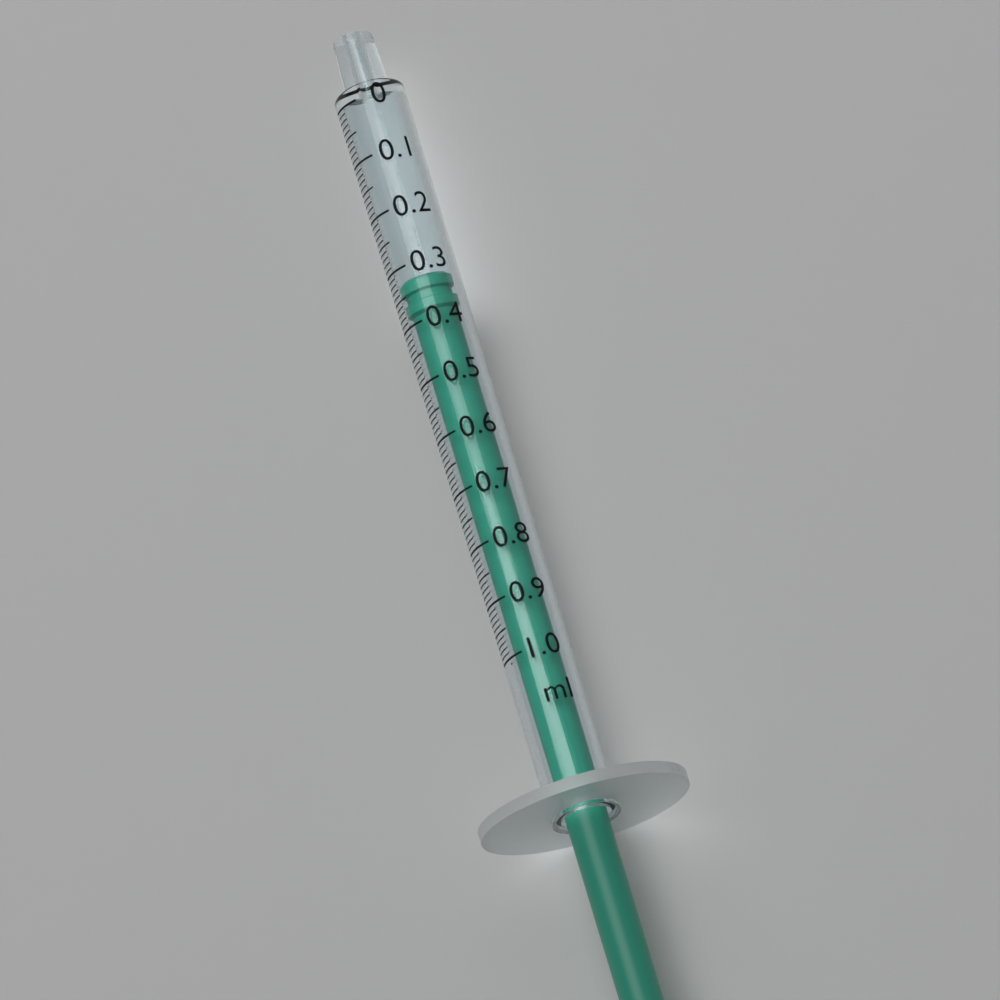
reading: 0.32 ml
